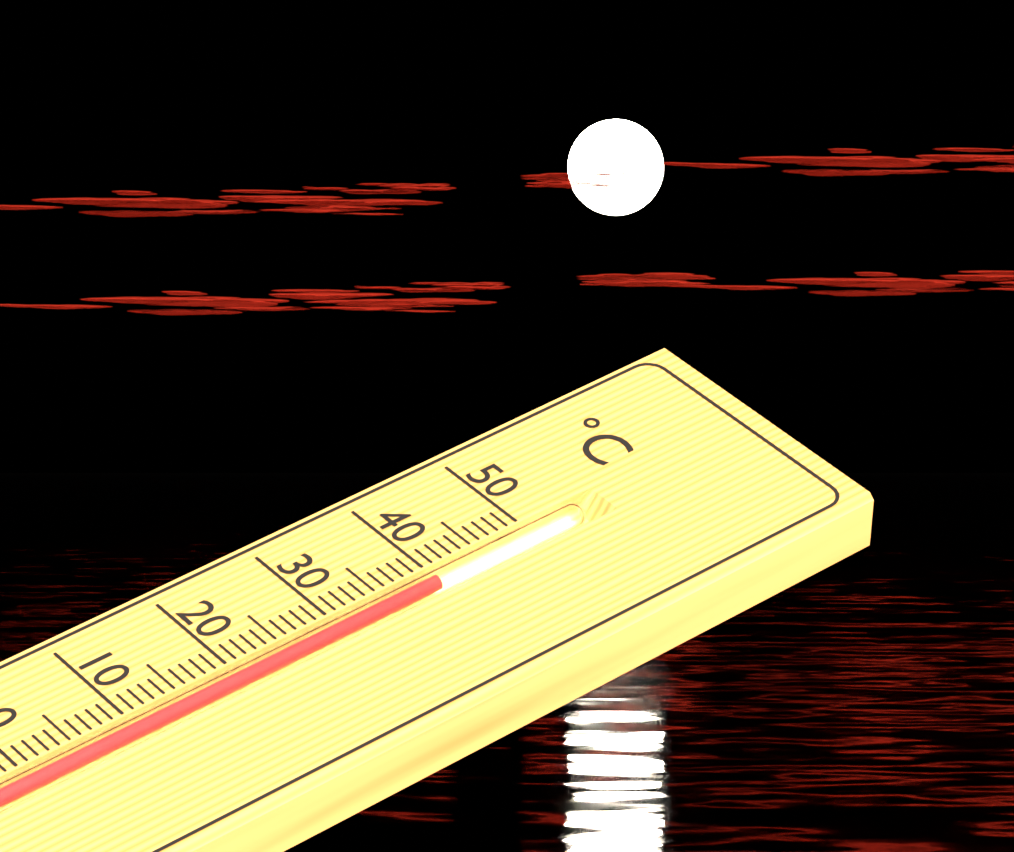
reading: 40 °C
